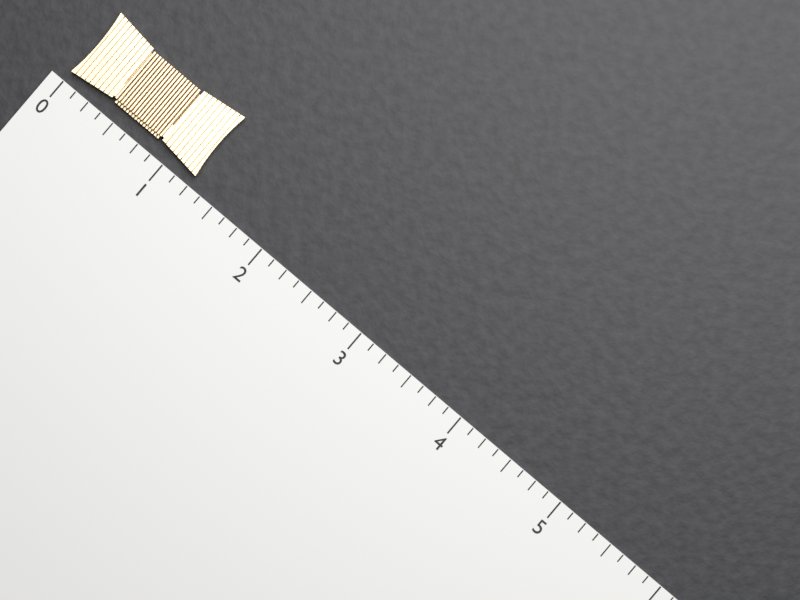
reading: 1.250 (no unit)
